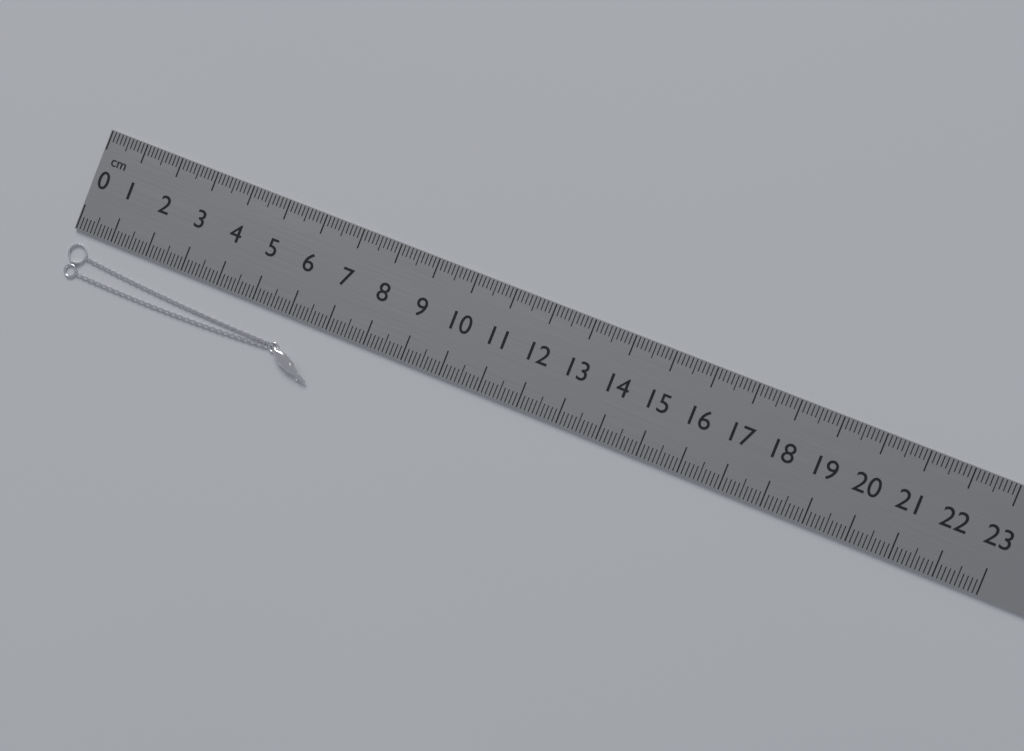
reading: 7.0 cm
